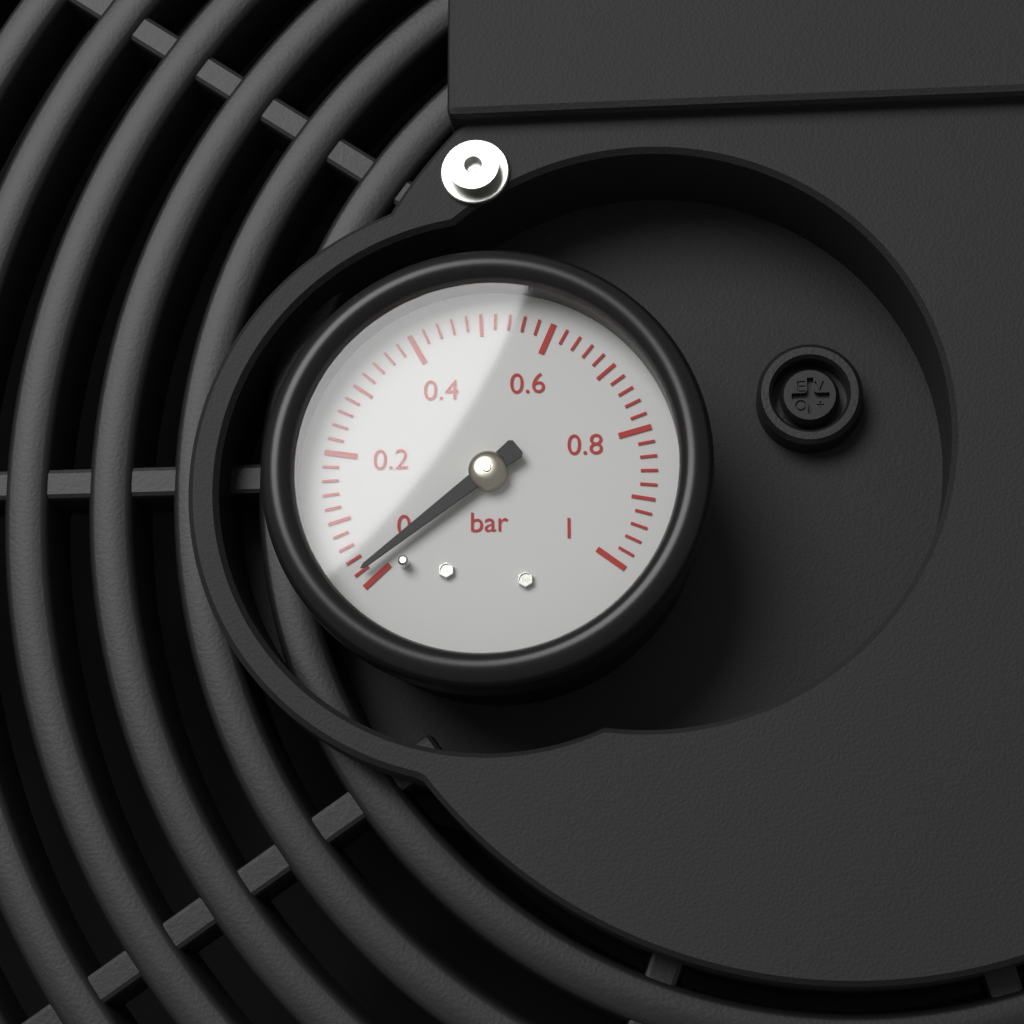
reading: 0.02 bar
